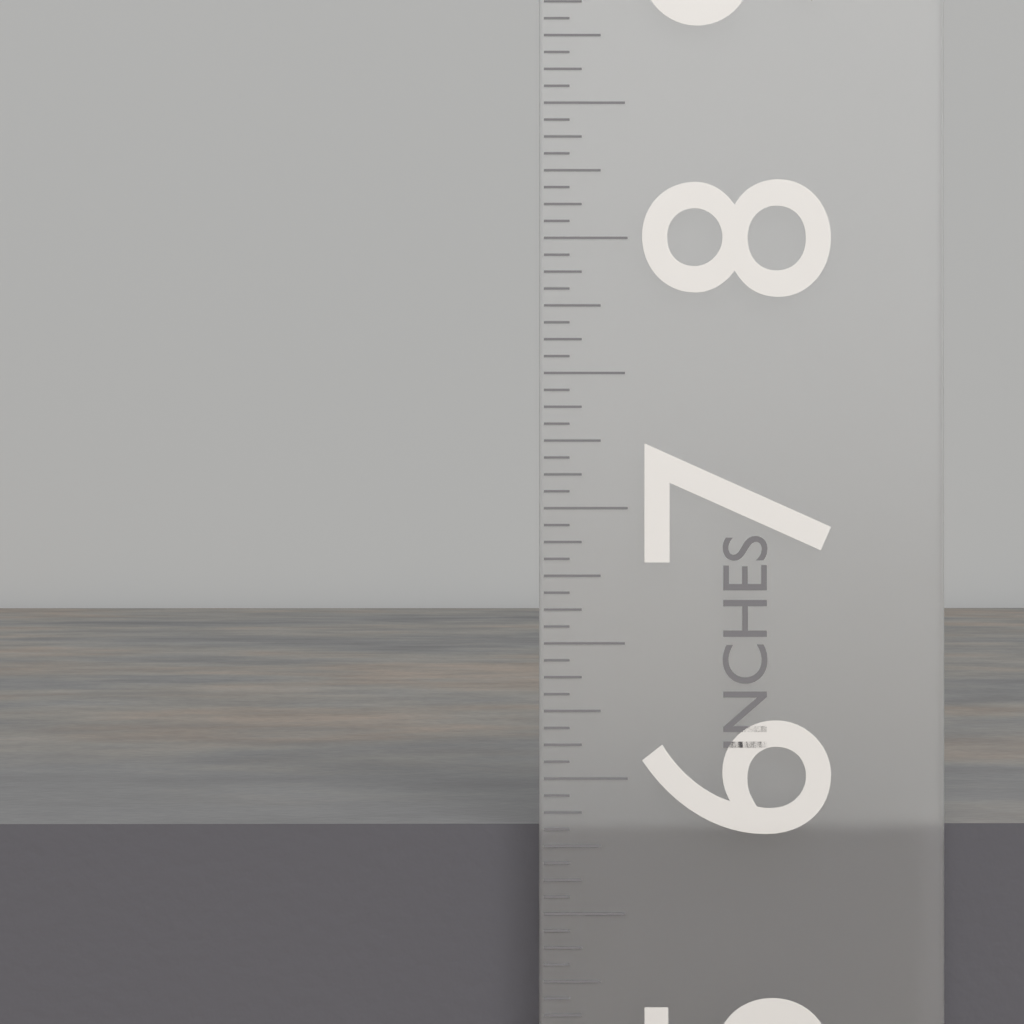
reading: 5.8125 in
